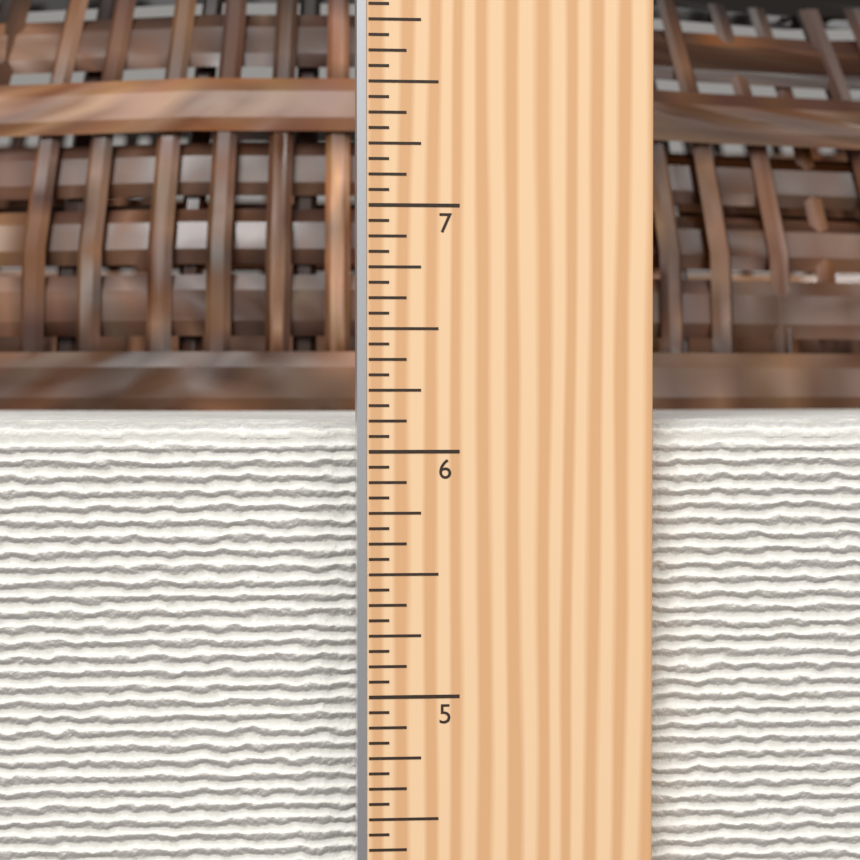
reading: 6.1250 in
